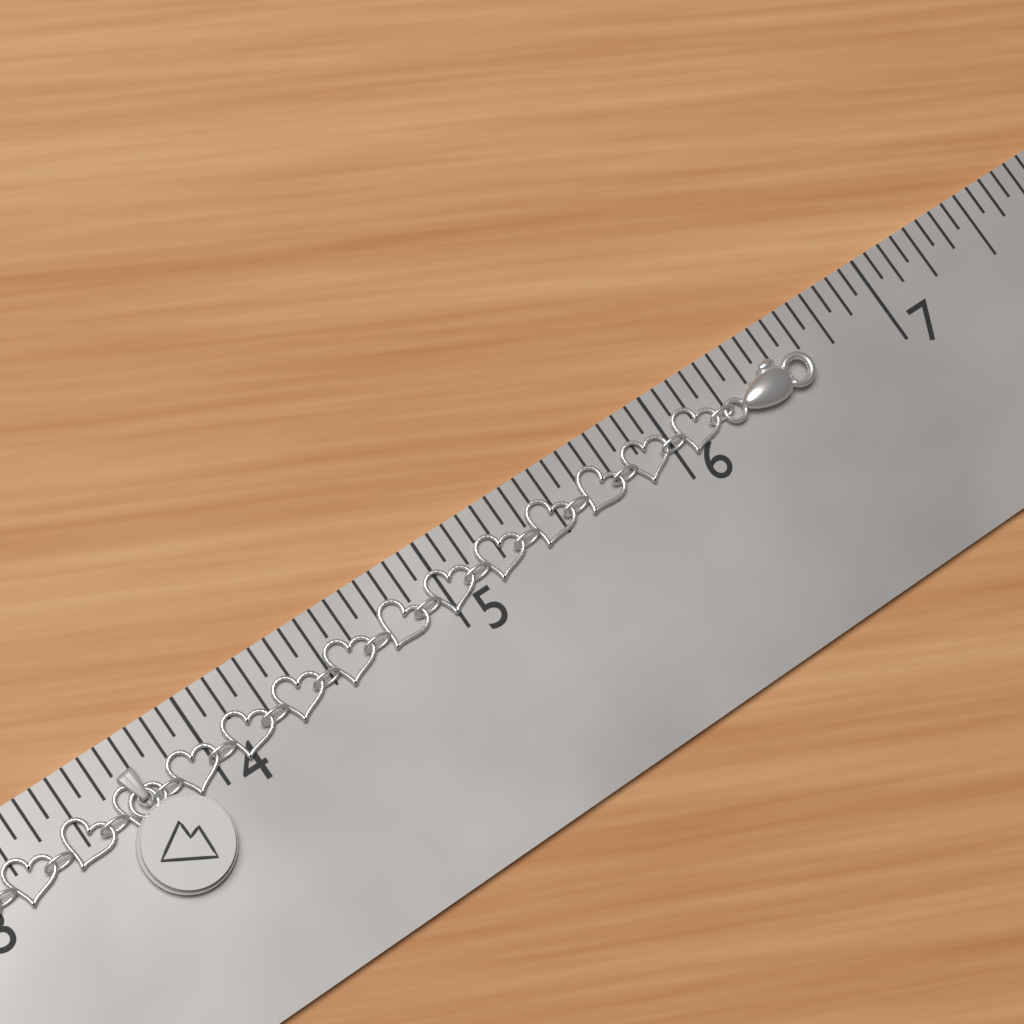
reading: 6.6250 in
